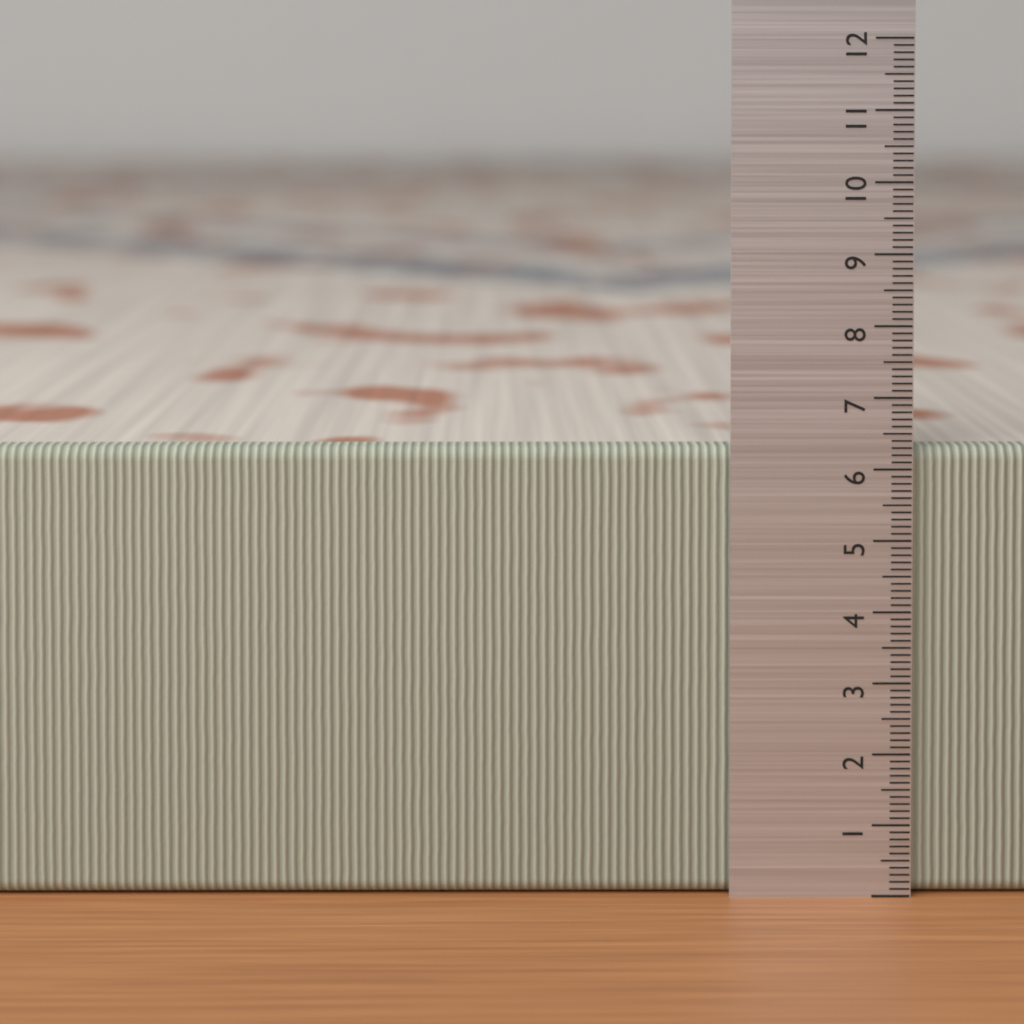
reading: 6.3 (no unit)
